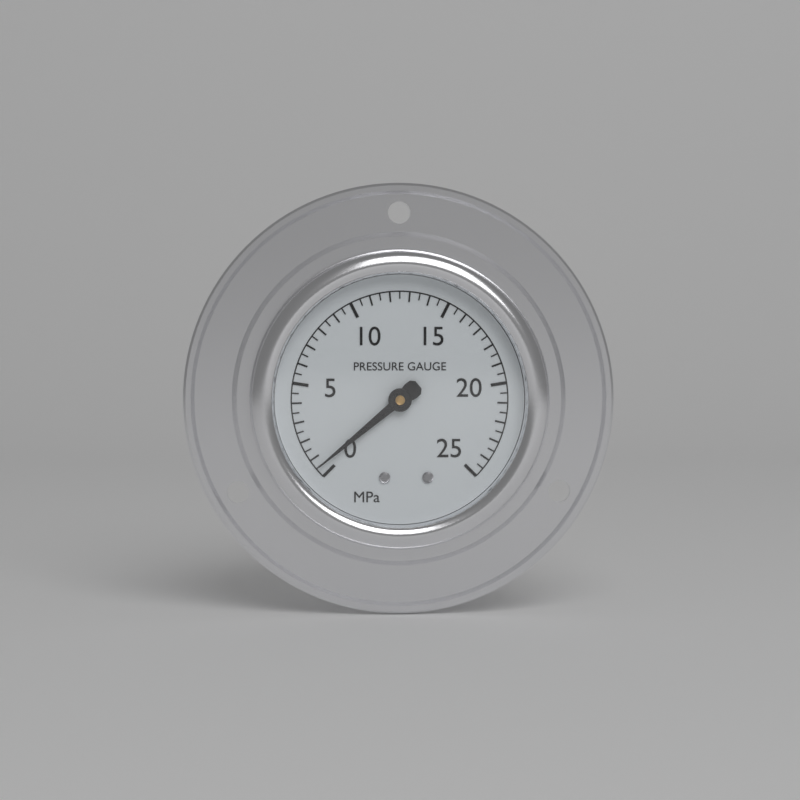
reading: 0.5 MPa
